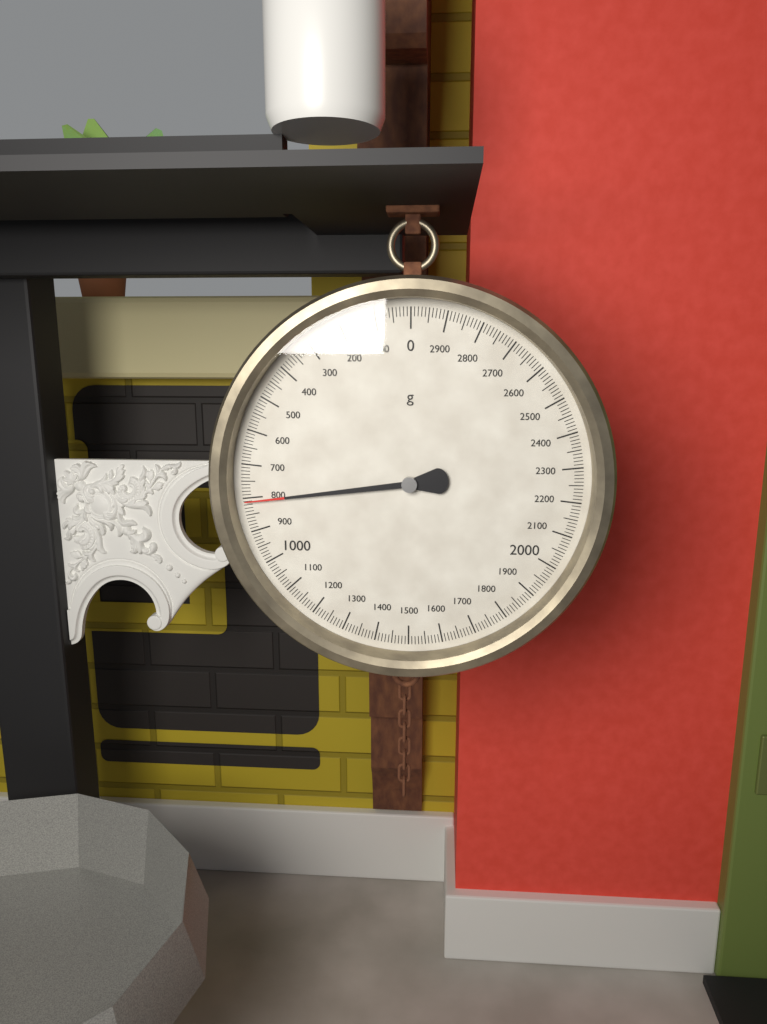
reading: 810 g
